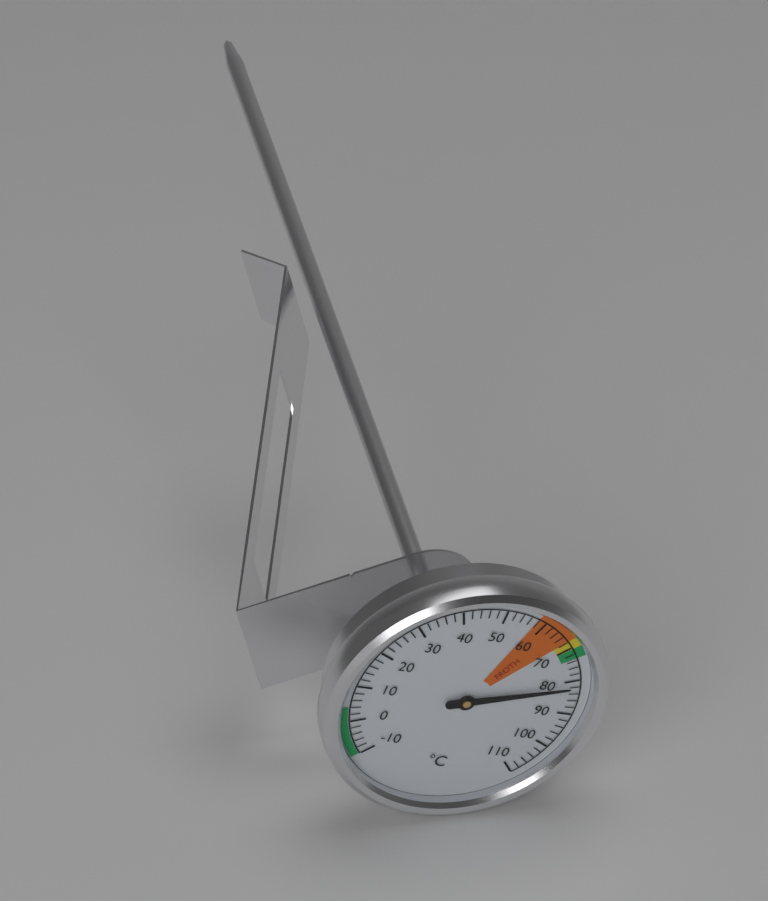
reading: 82 °C
